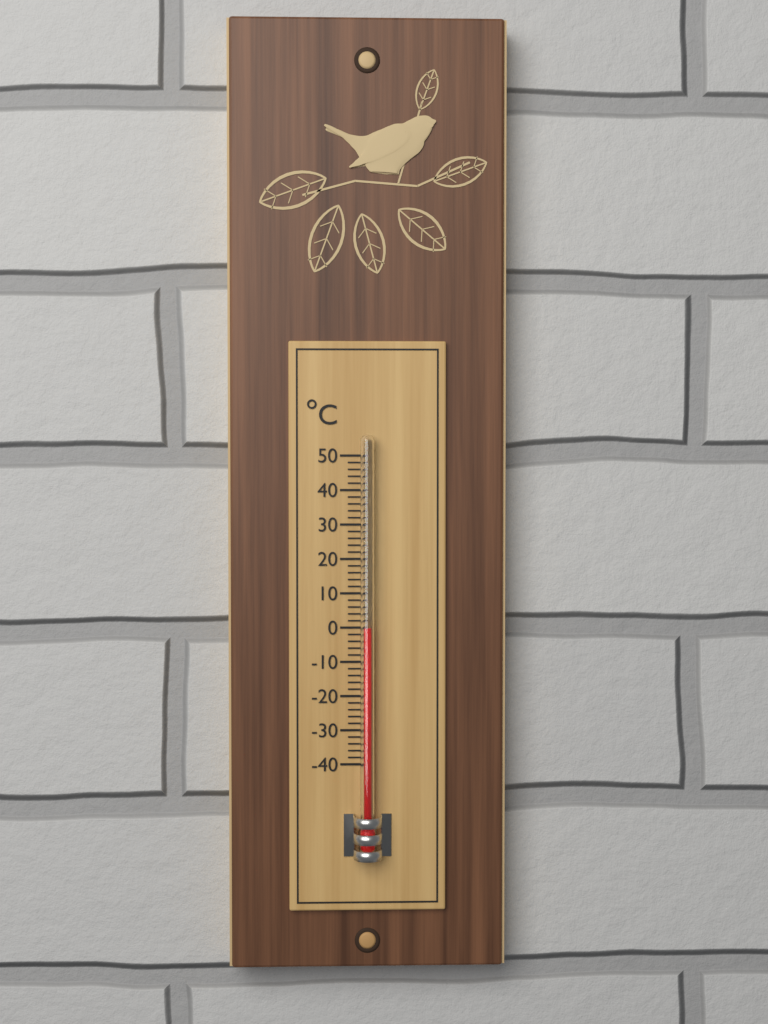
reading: 0 °C
